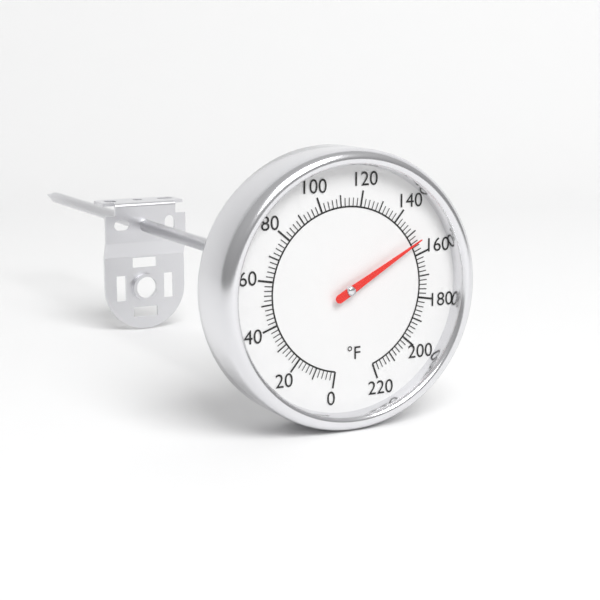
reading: 154 °F
